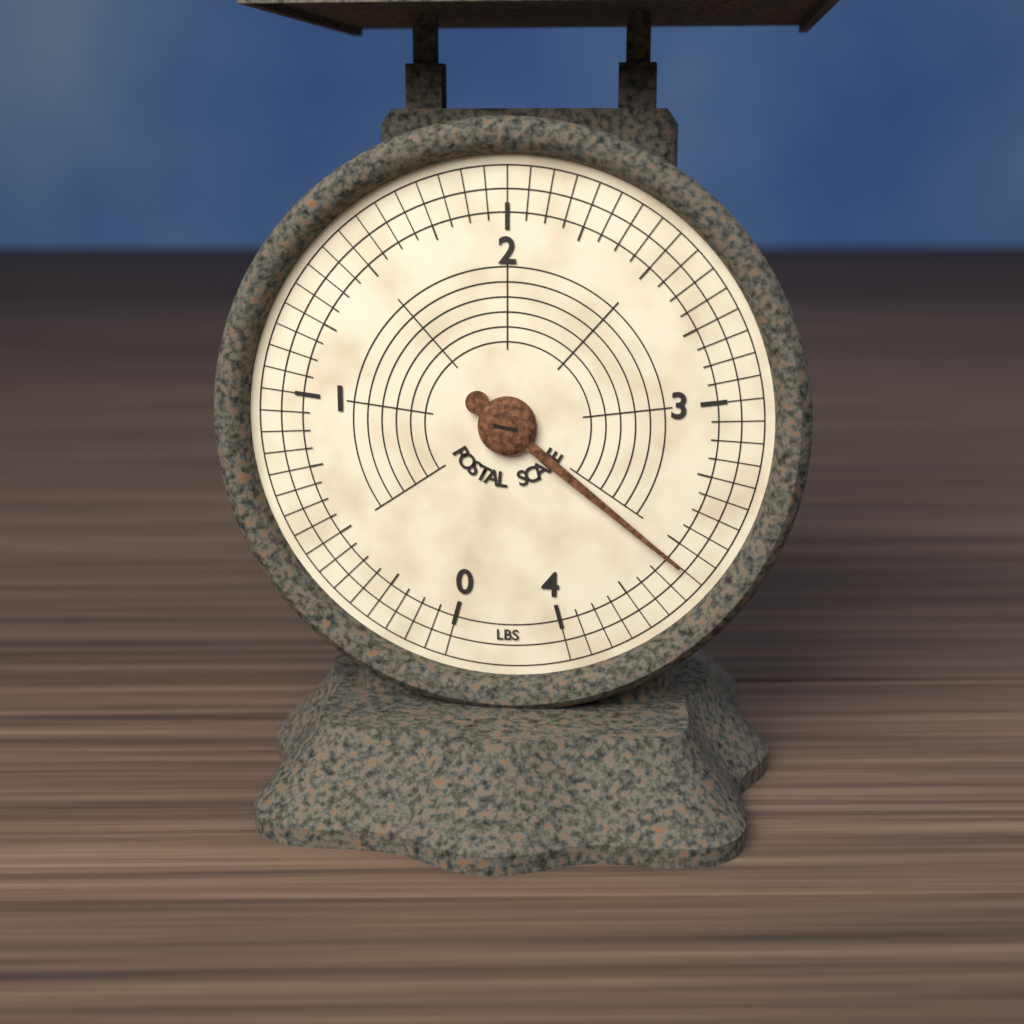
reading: 3.5625 lbs
